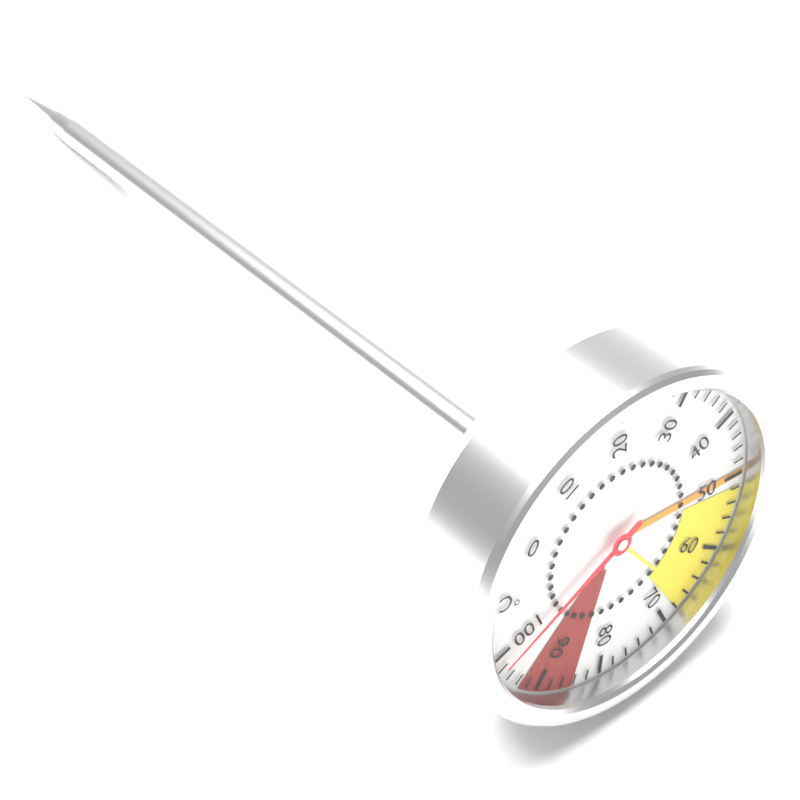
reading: 98 °C
